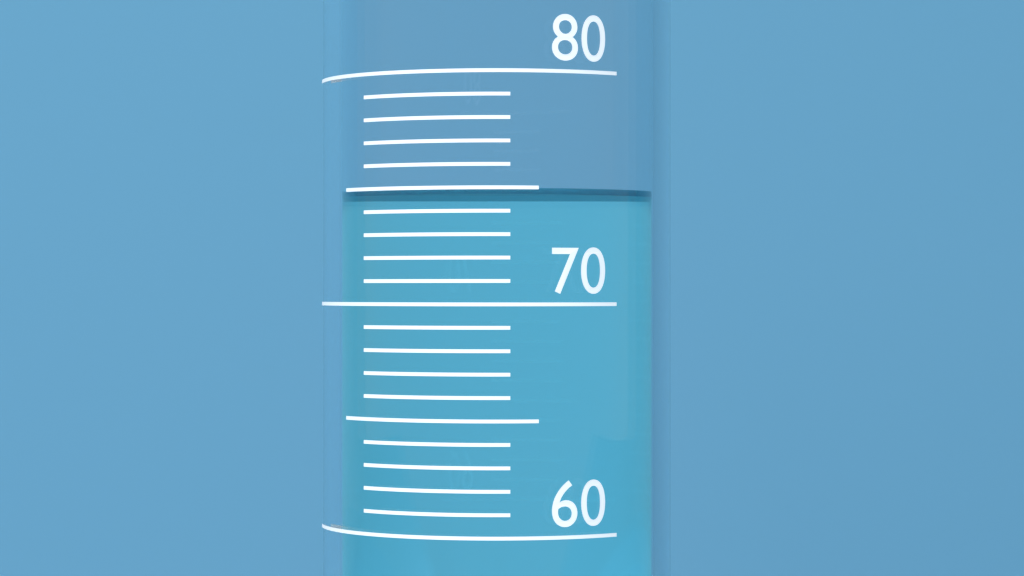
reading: 75 (no unit)
